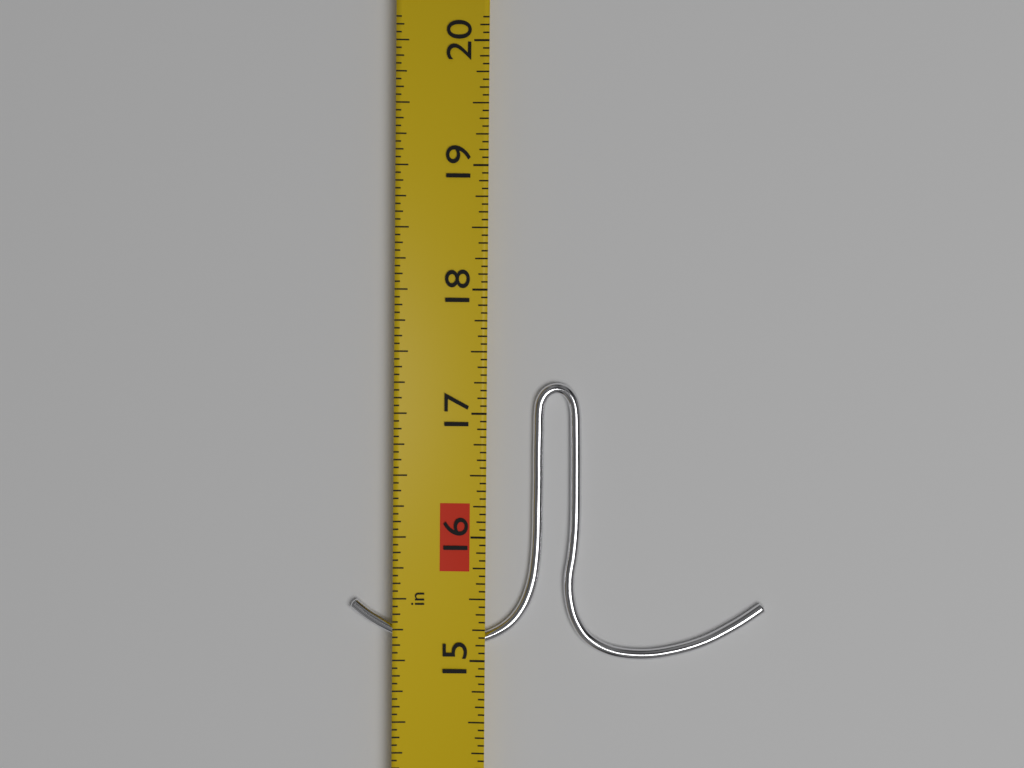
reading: 17.2500 in
